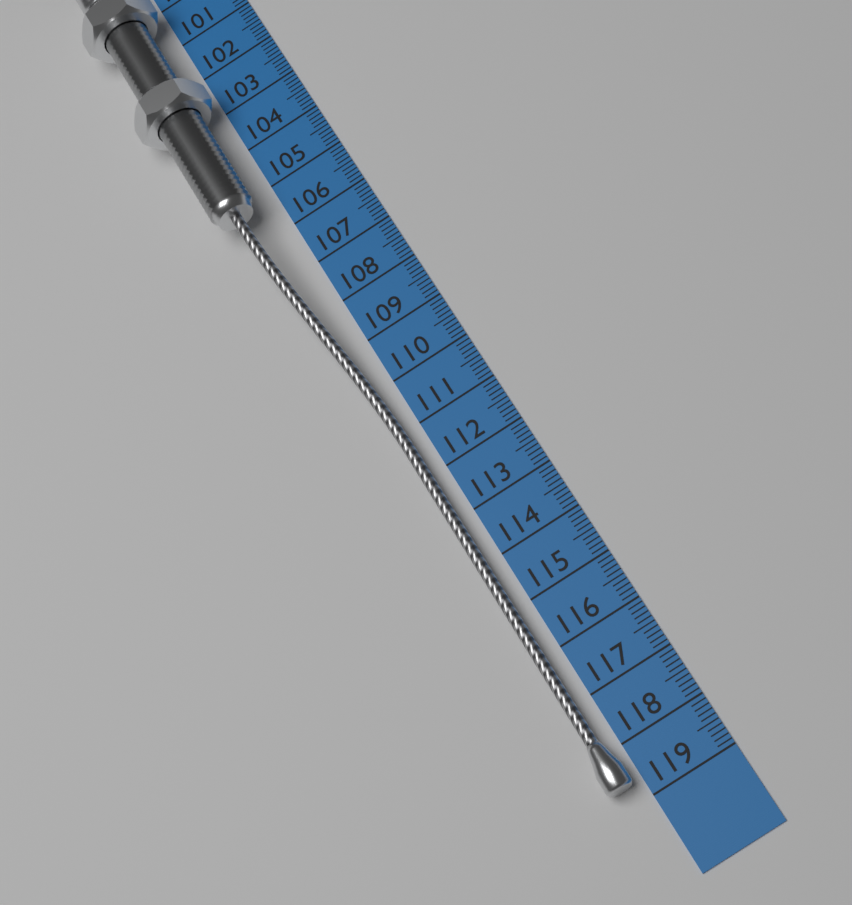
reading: 118.7 cm
